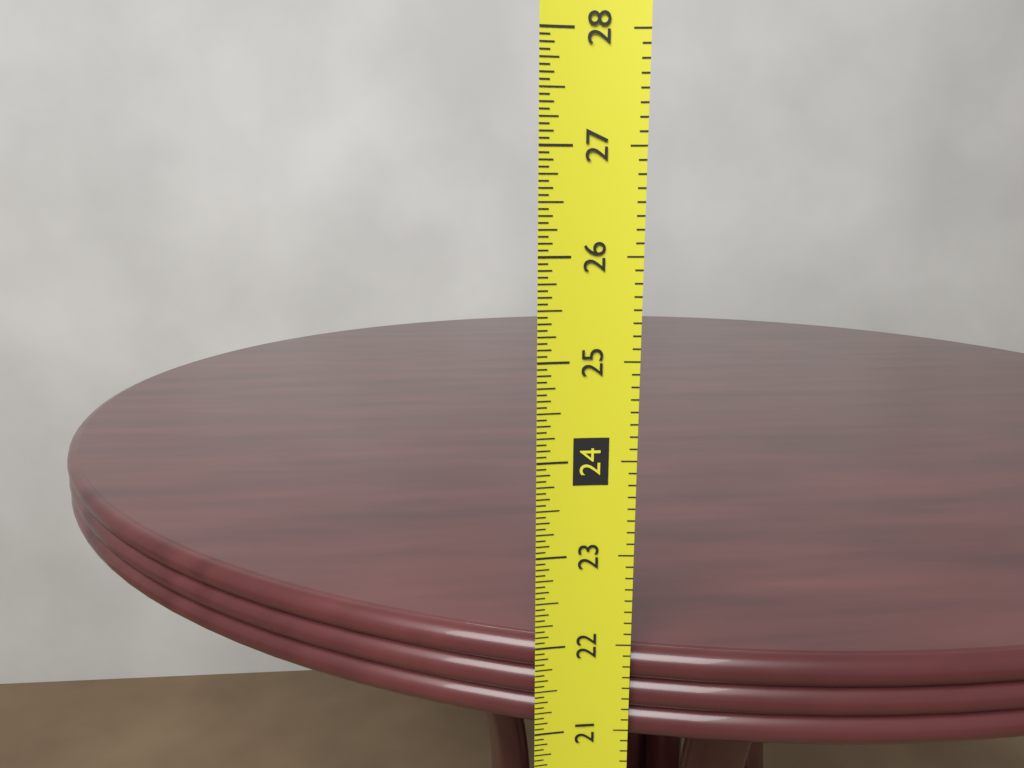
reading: 21.8750 in
